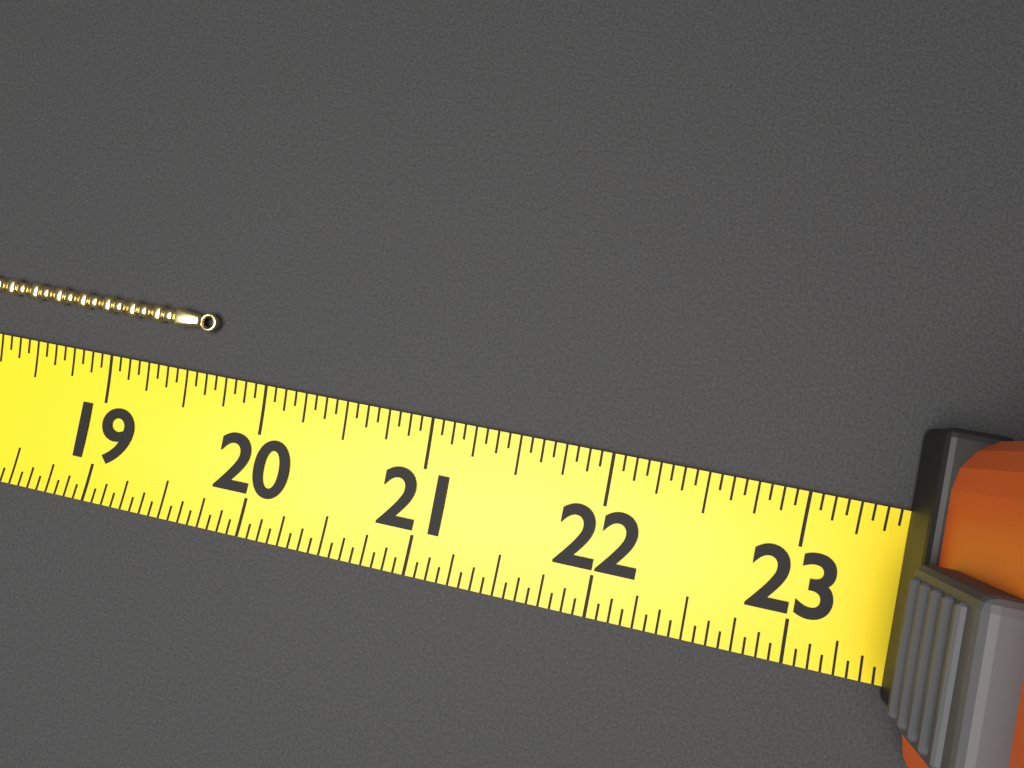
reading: 19.6250 (no unit)
